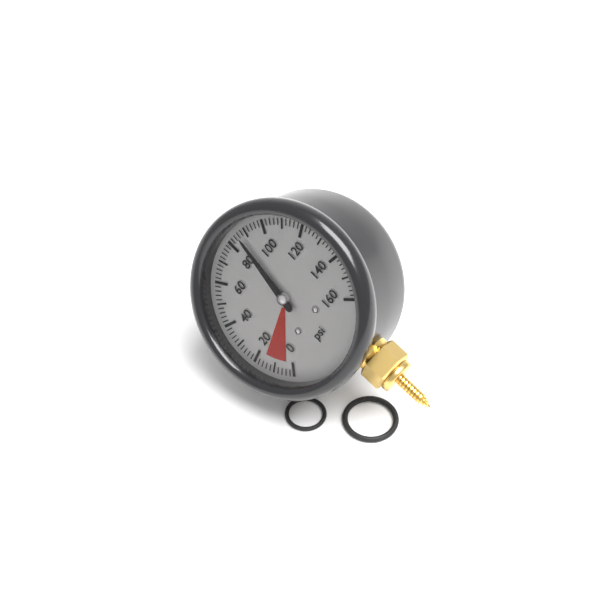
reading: 86 psi
